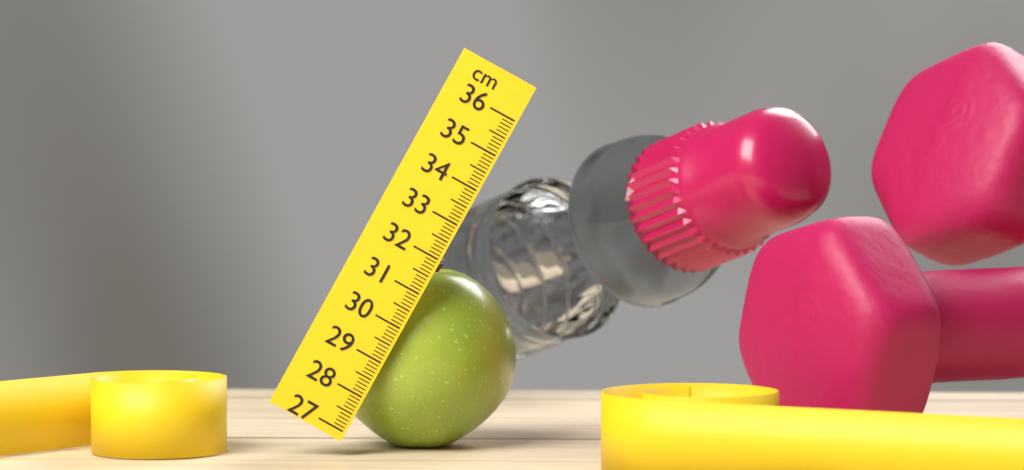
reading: 31.8 cm
